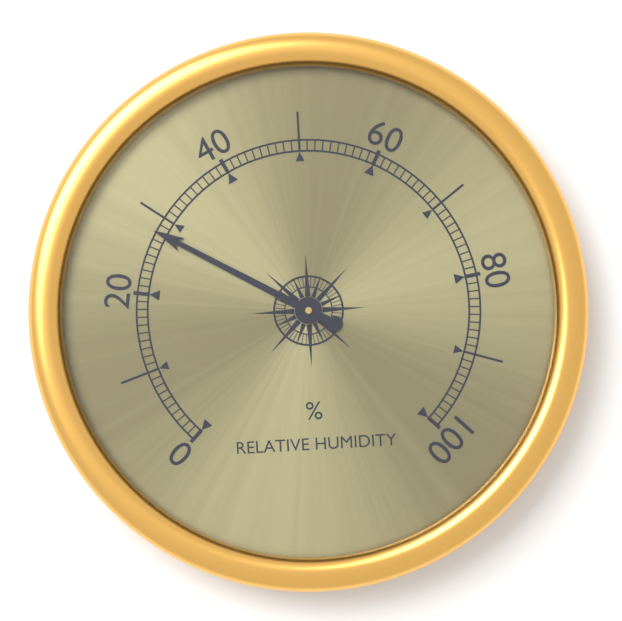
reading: 28 %
